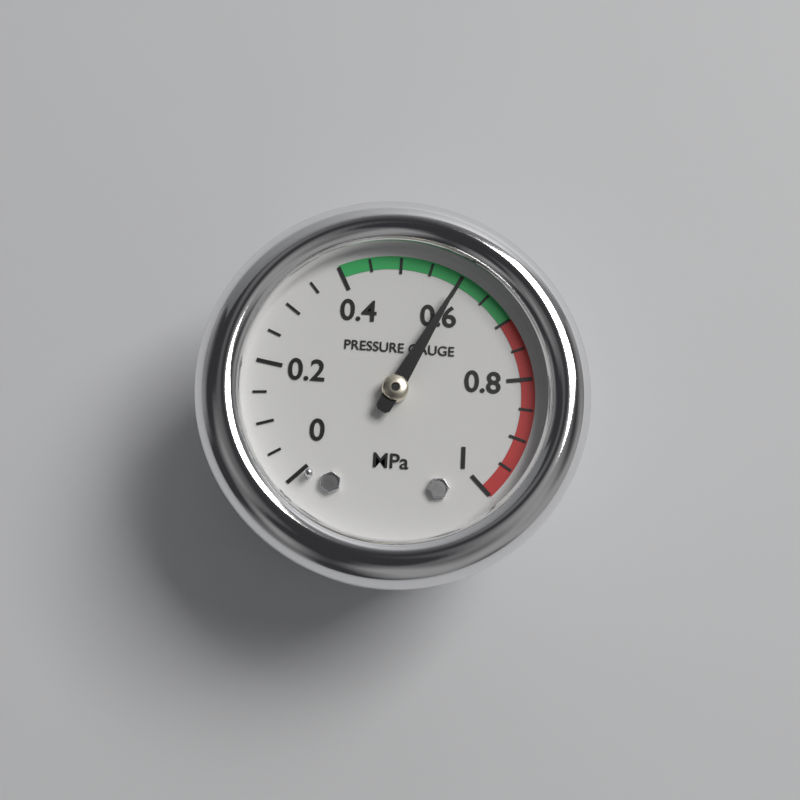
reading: 0.60 MPa
